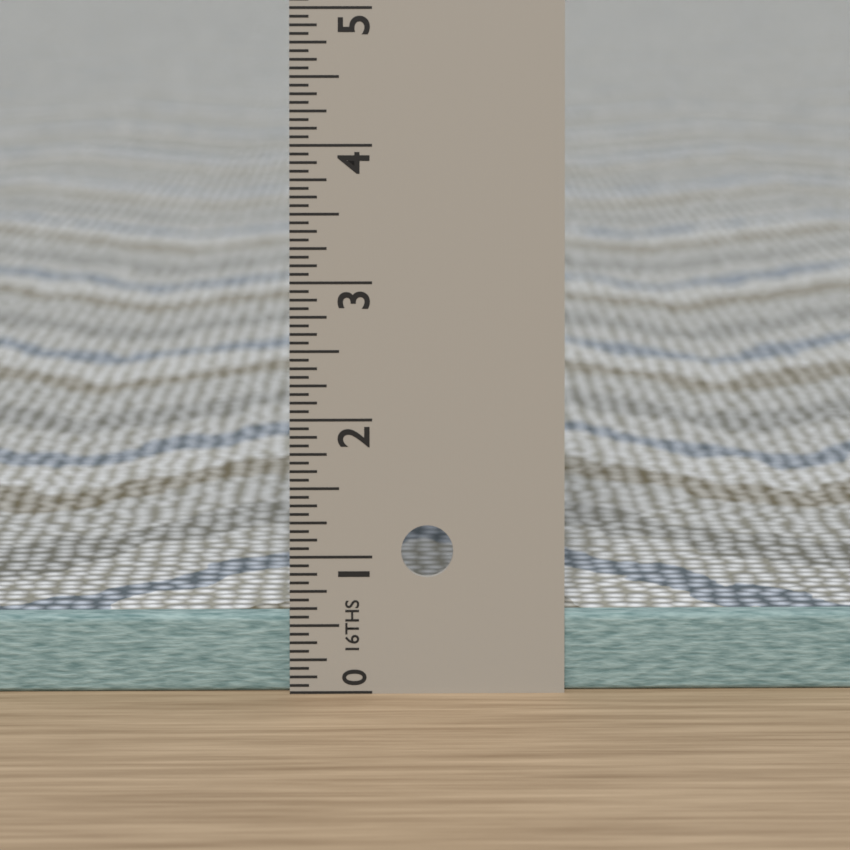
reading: 0.5625 in
